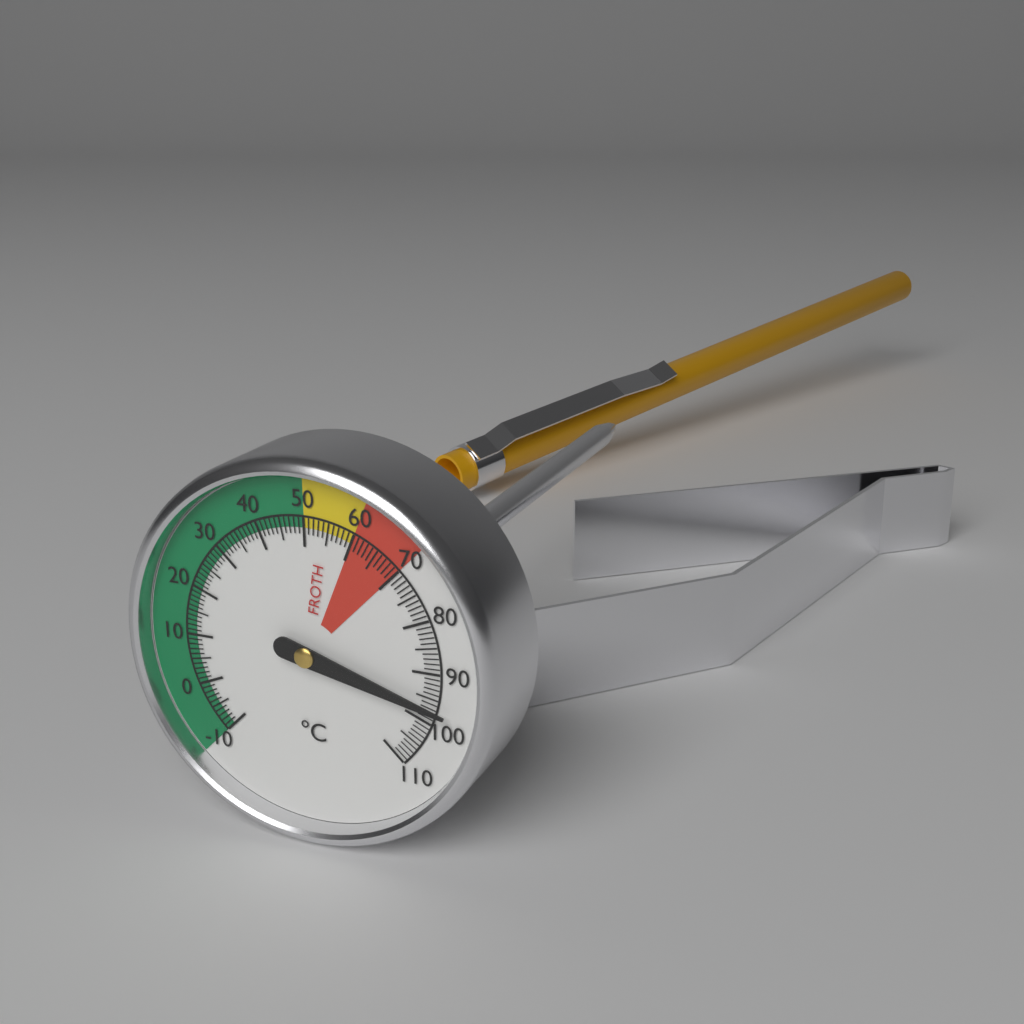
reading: 97 °C
